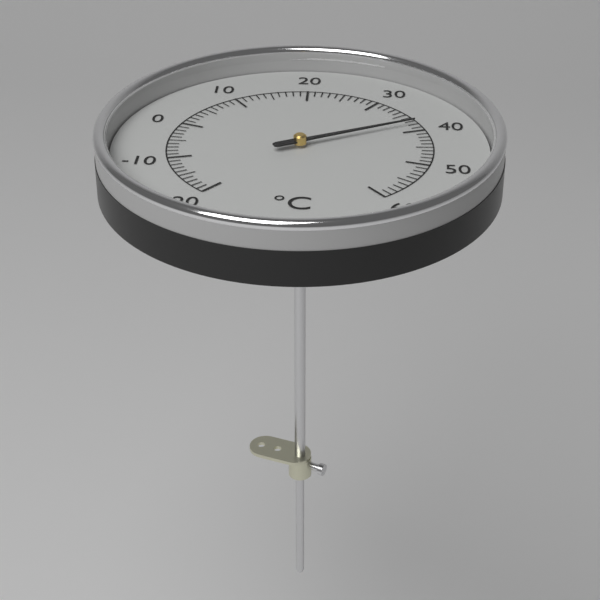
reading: 38 °C
